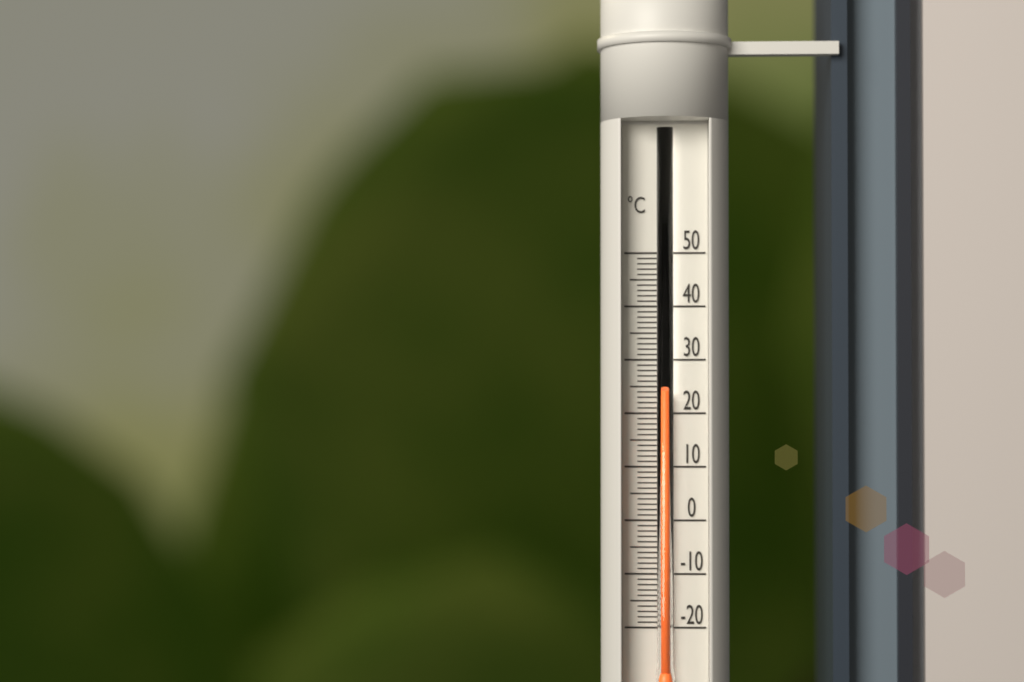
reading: 24 °C
